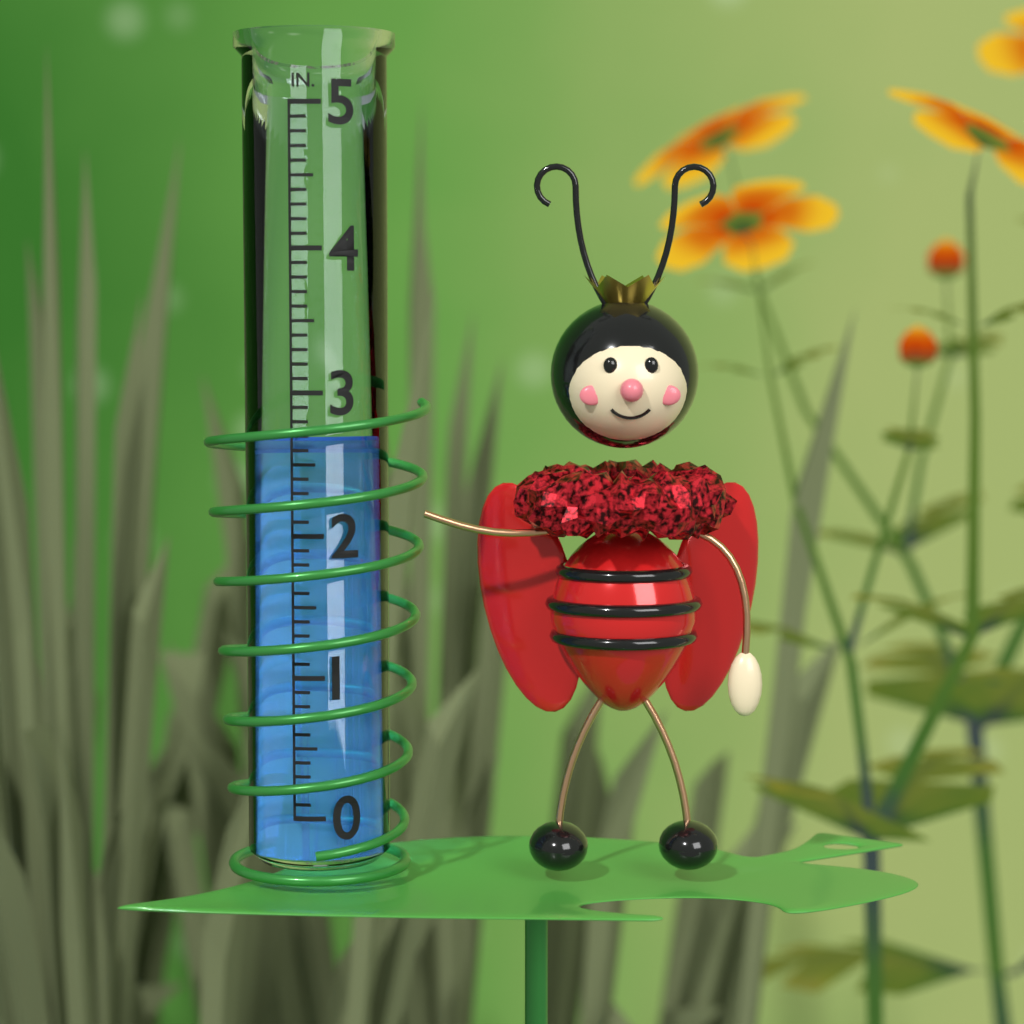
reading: 2.7 in
